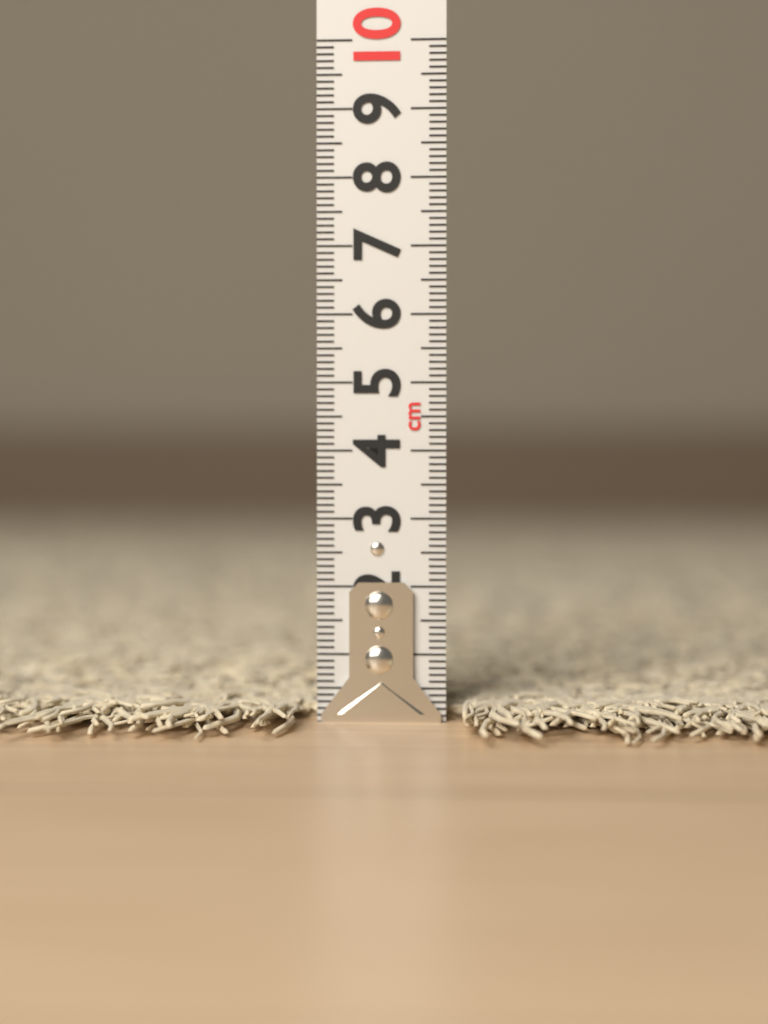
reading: 0.6 cm
